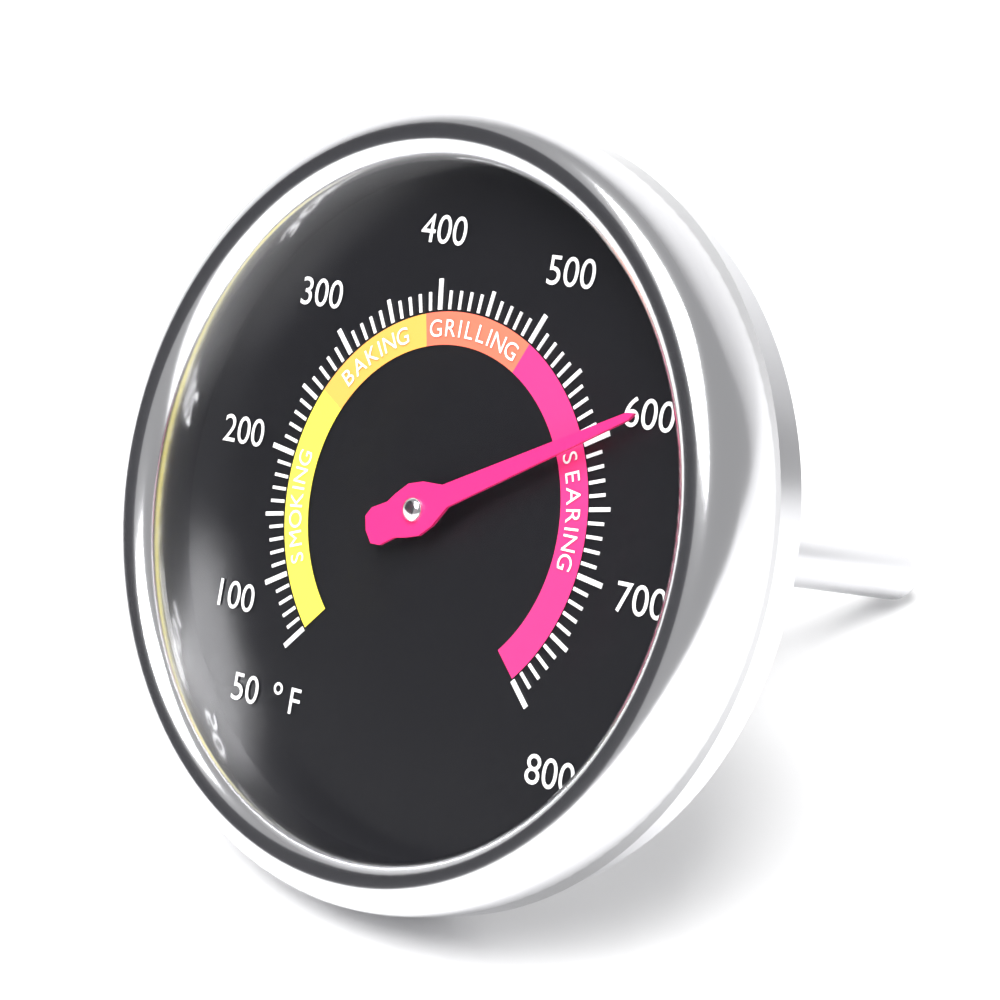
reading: 600 °F
